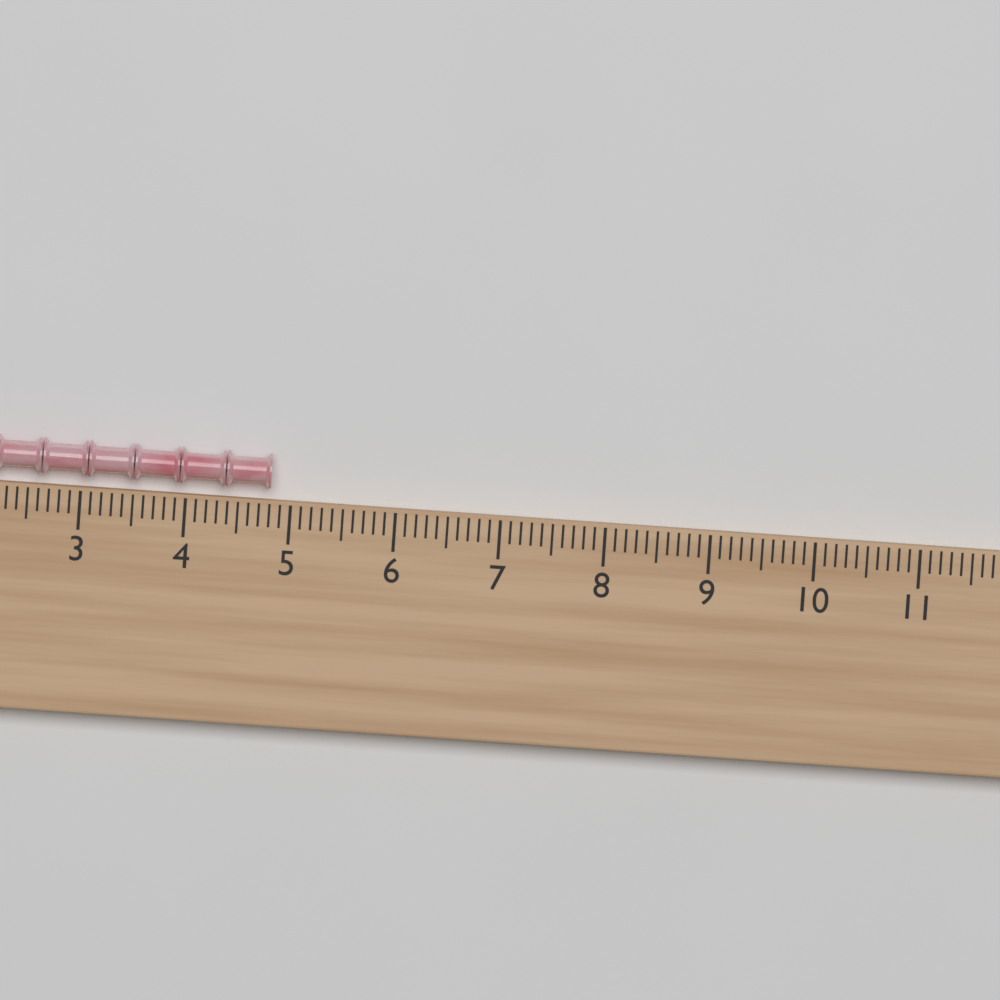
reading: 4.8 (no unit)
